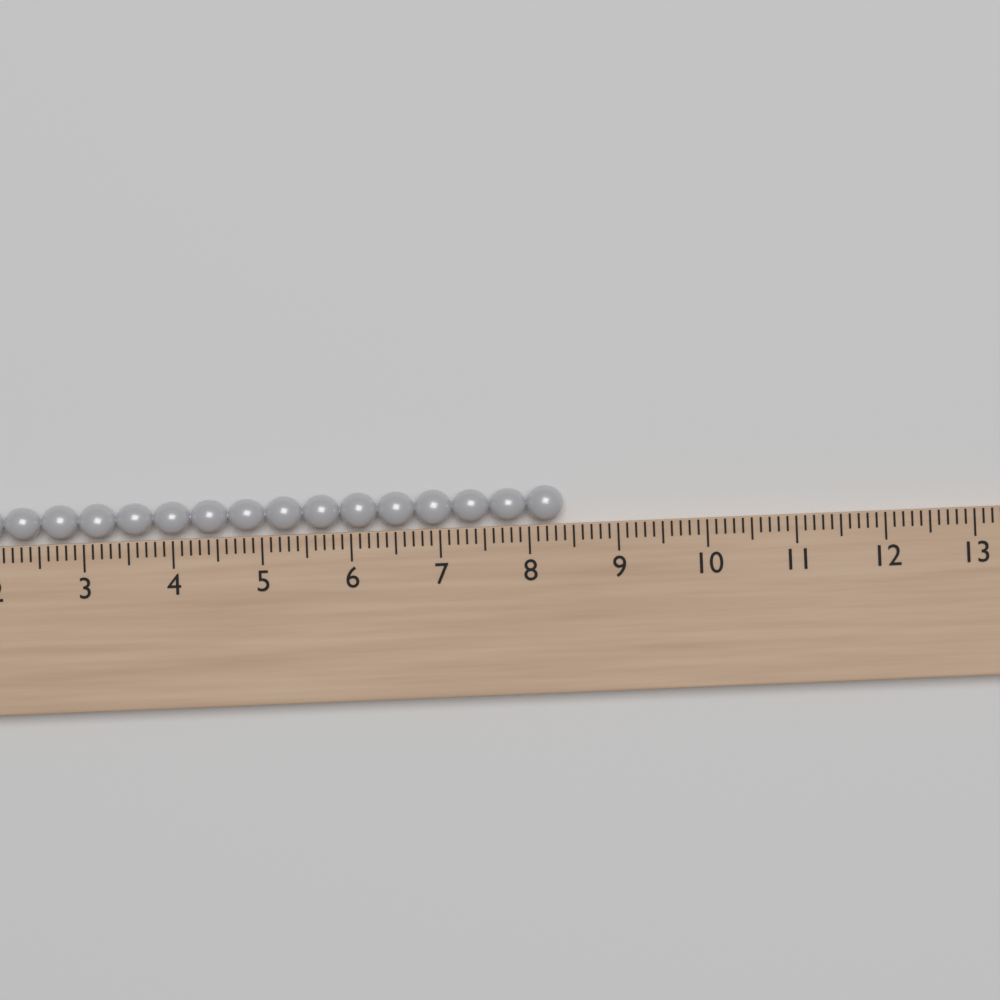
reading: 8.4 (no unit)
